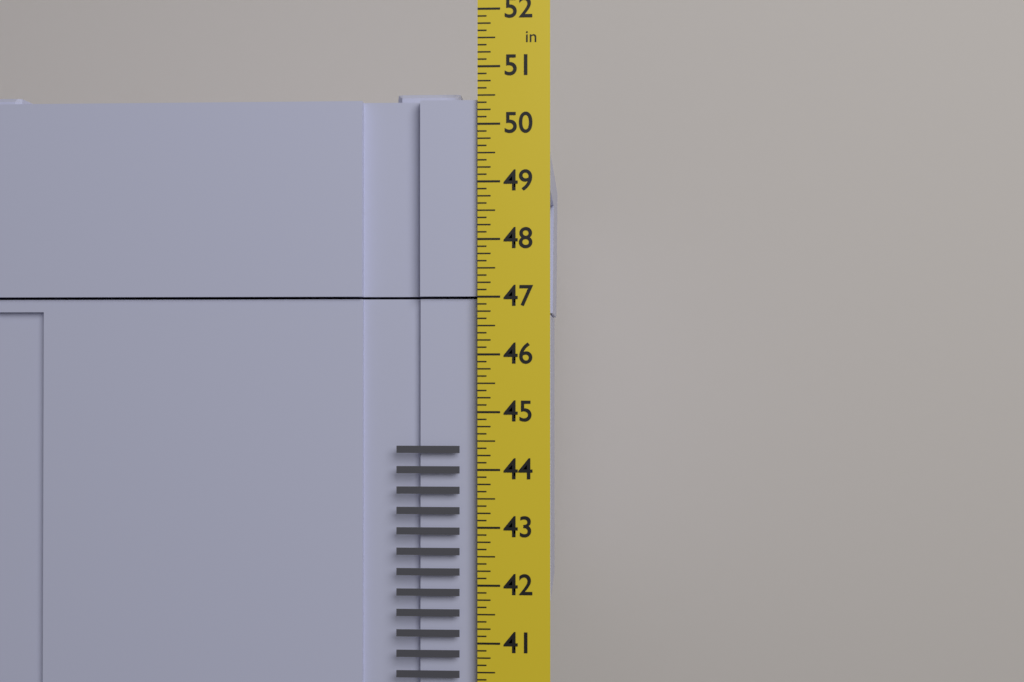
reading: 50.625 in
